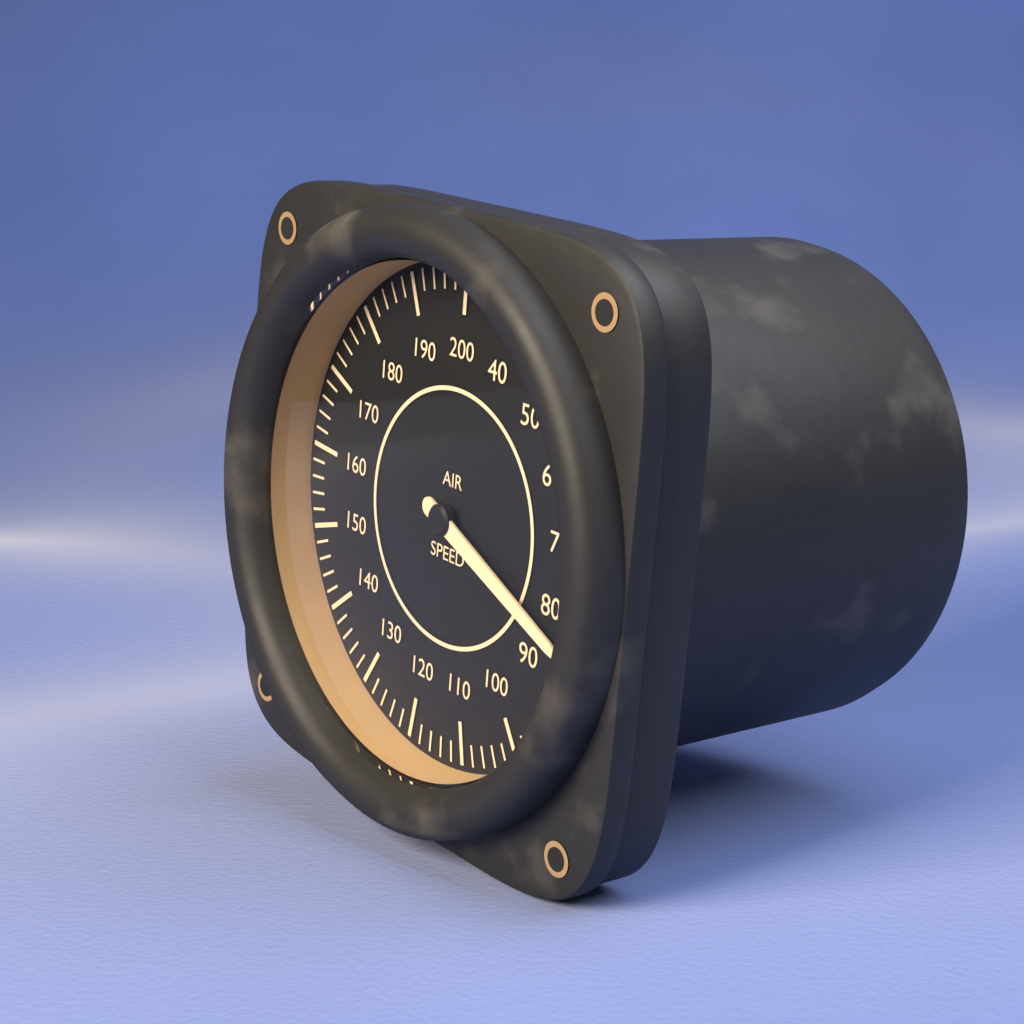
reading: 84 (no unit)
